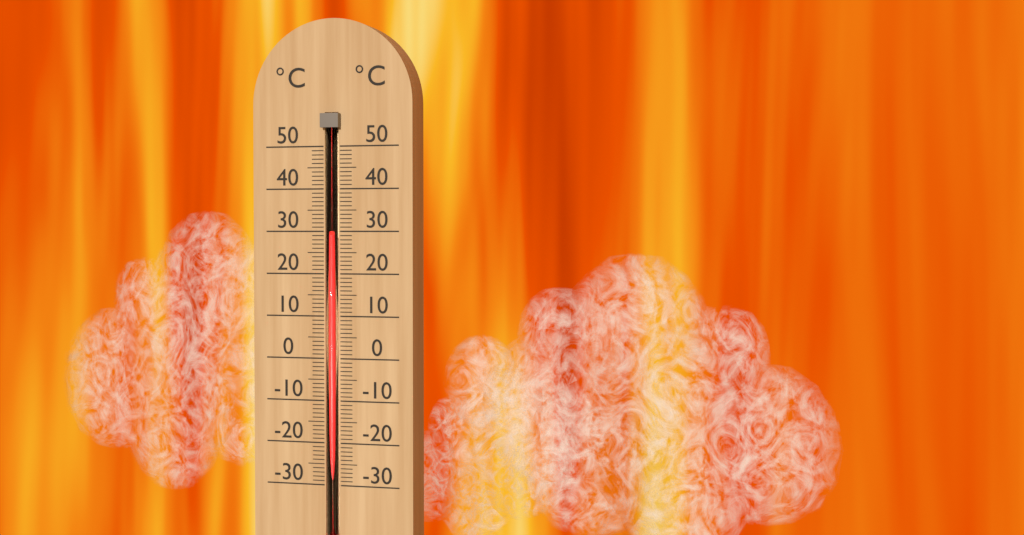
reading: 29 °C
